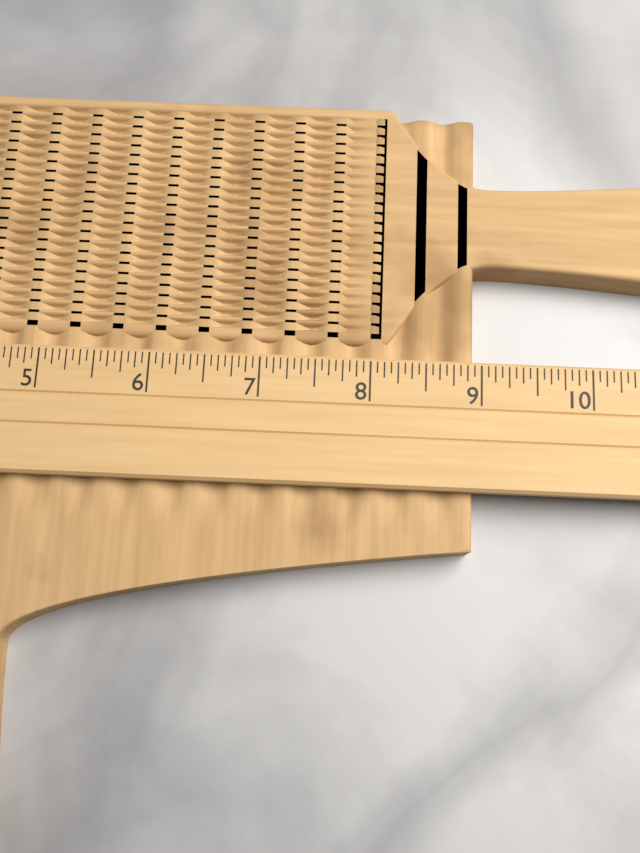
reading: 8.9375 (no unit)
